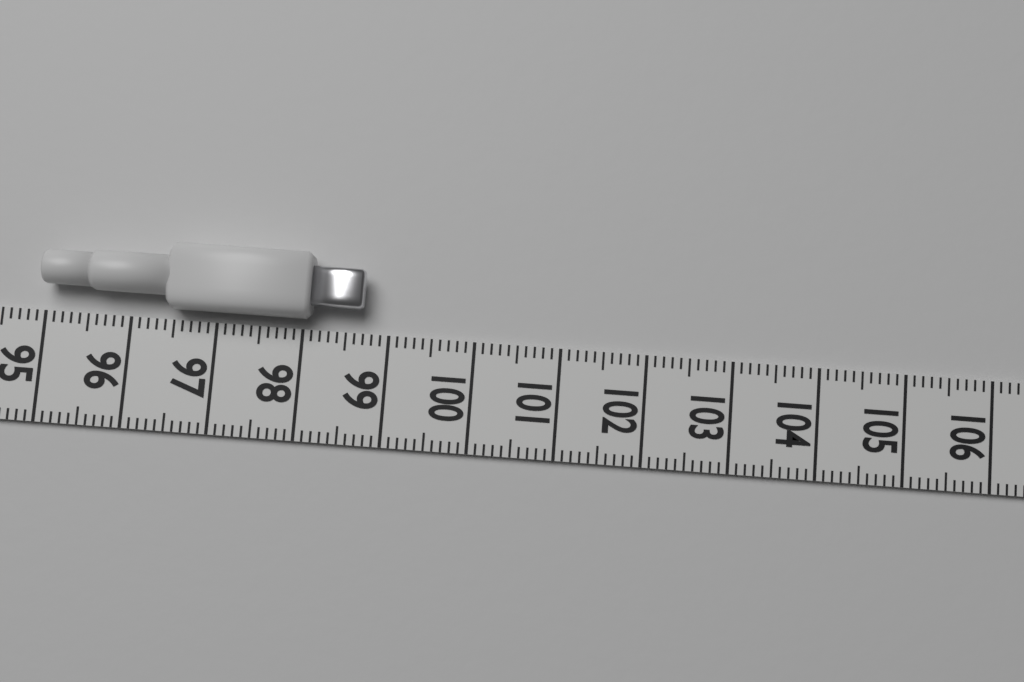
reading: 98.7 (no unit)
